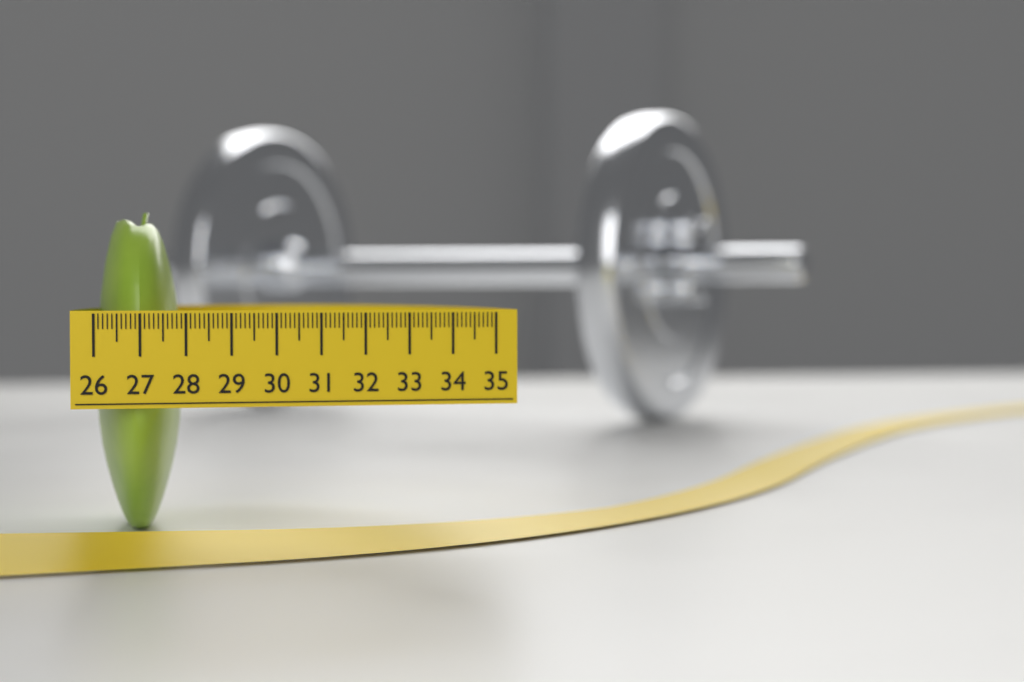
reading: 28.0 (no unit)
